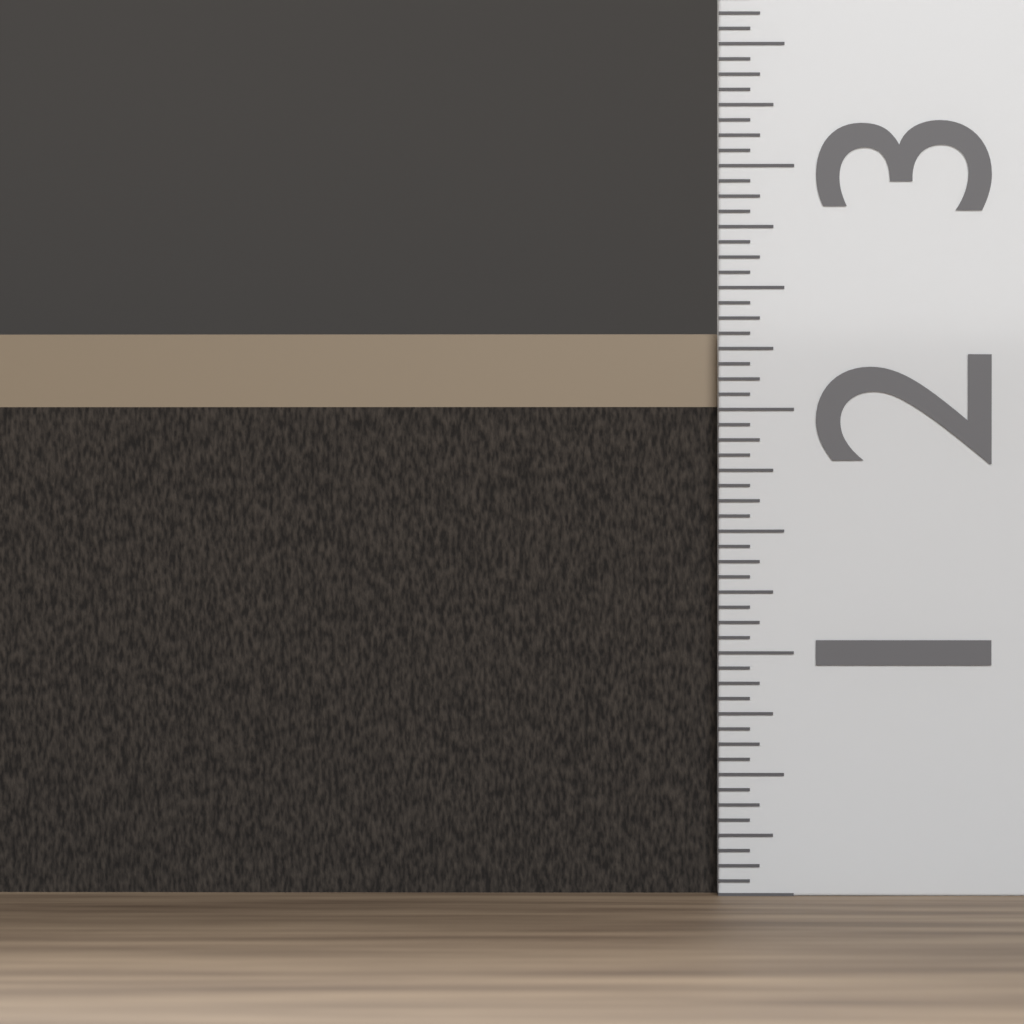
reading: 2.3125 (no unit)
